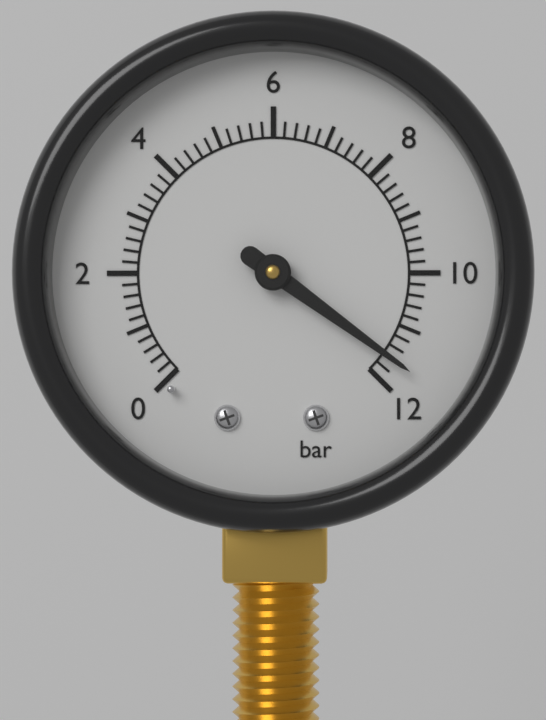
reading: 11.6 bar
